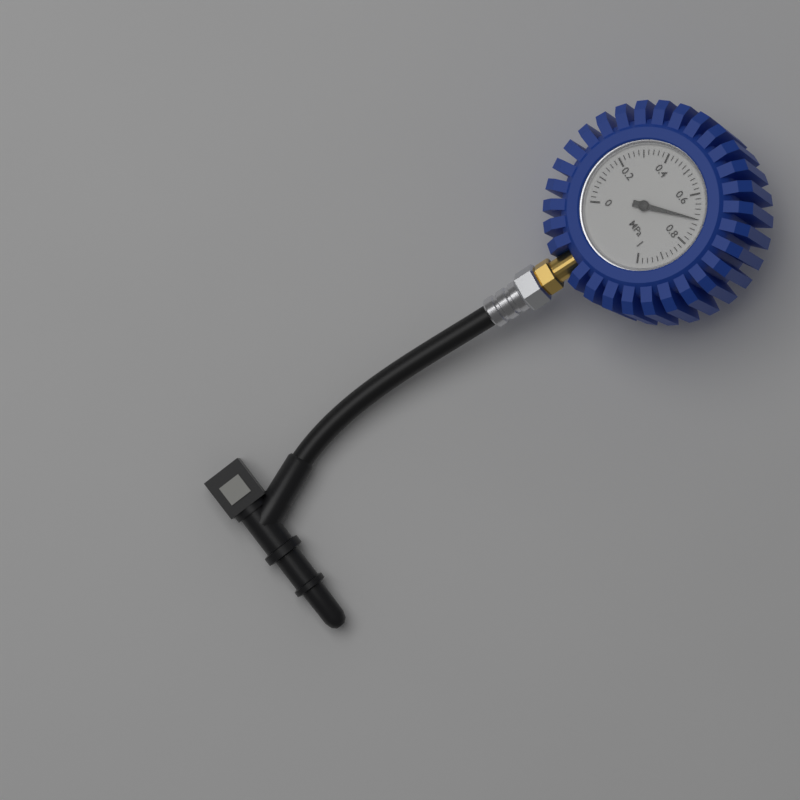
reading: 0.70 MPa
